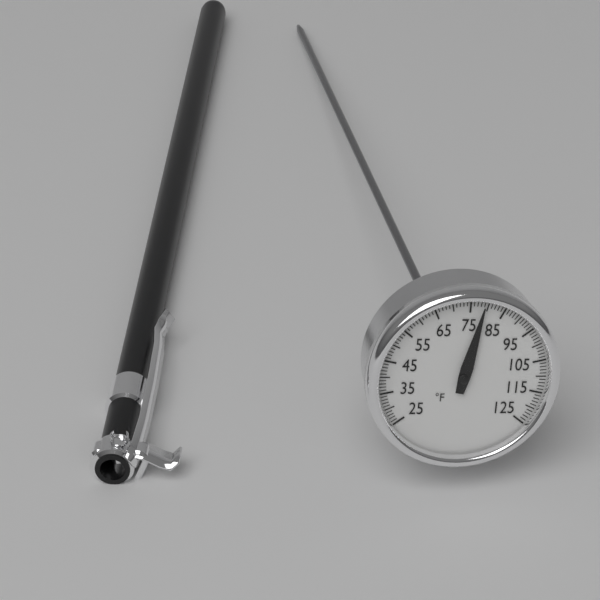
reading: 79 °F
